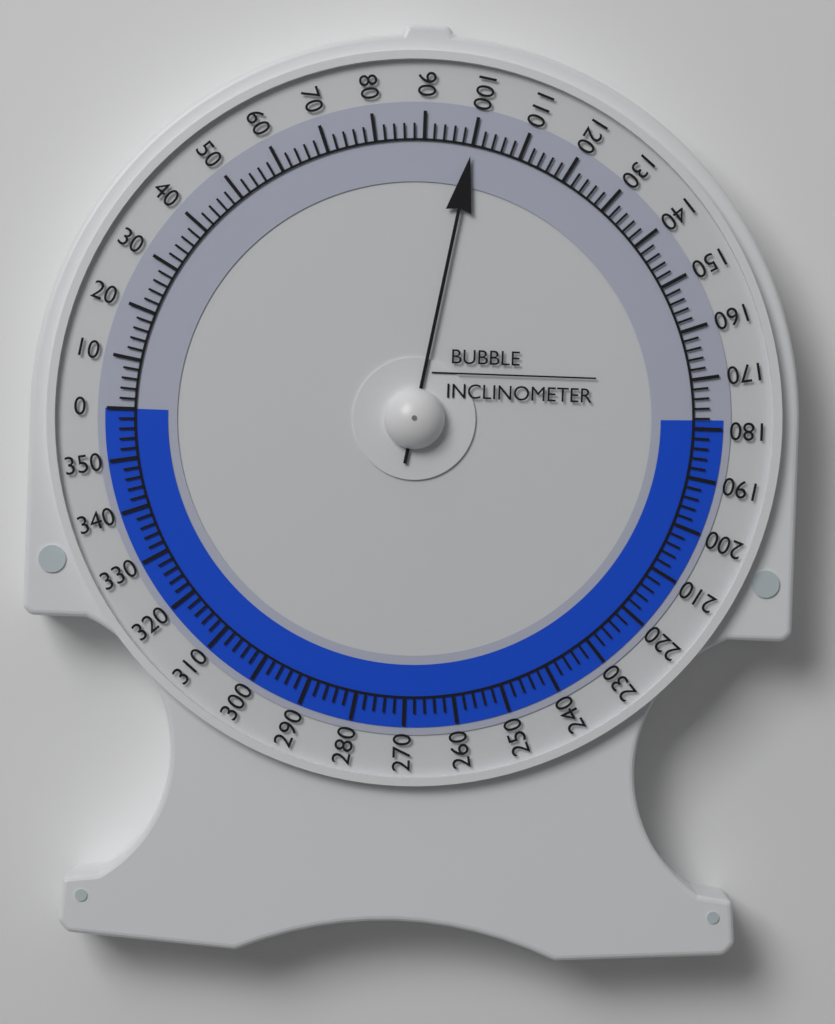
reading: 100 (no unit)
